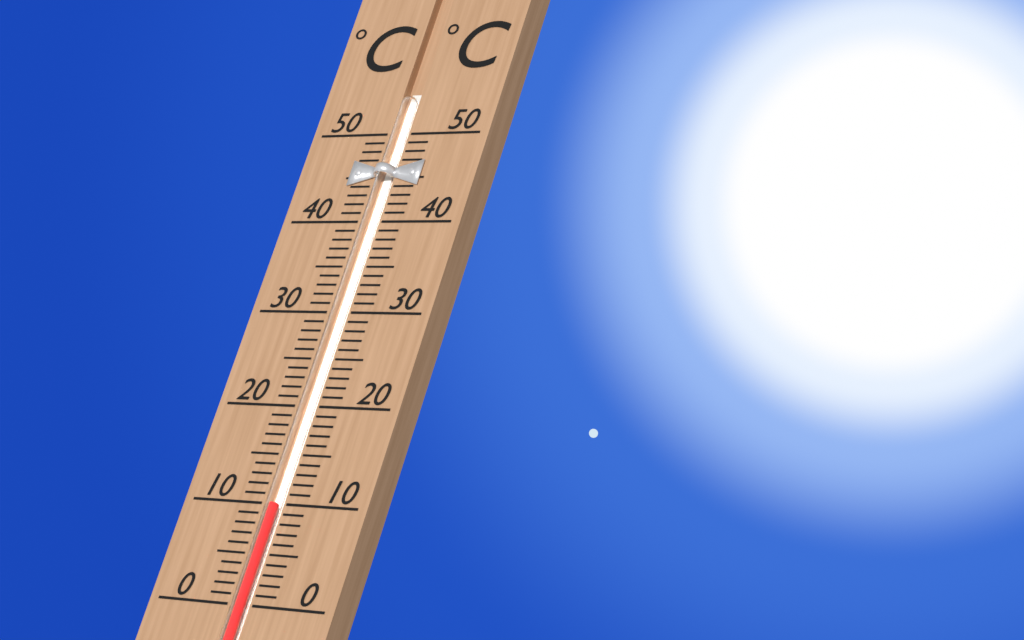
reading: 10 °C
